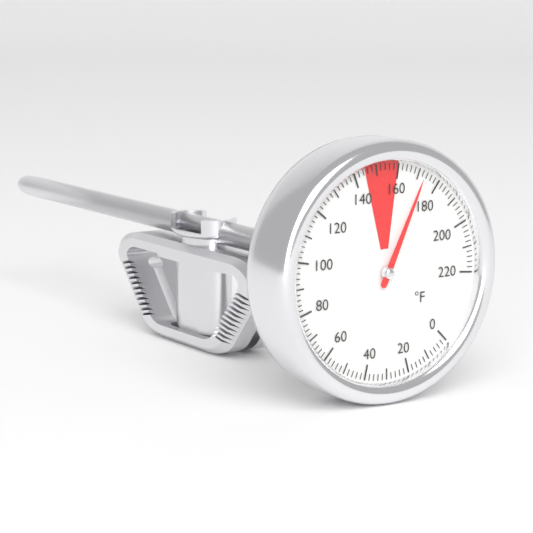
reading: 172 °F
